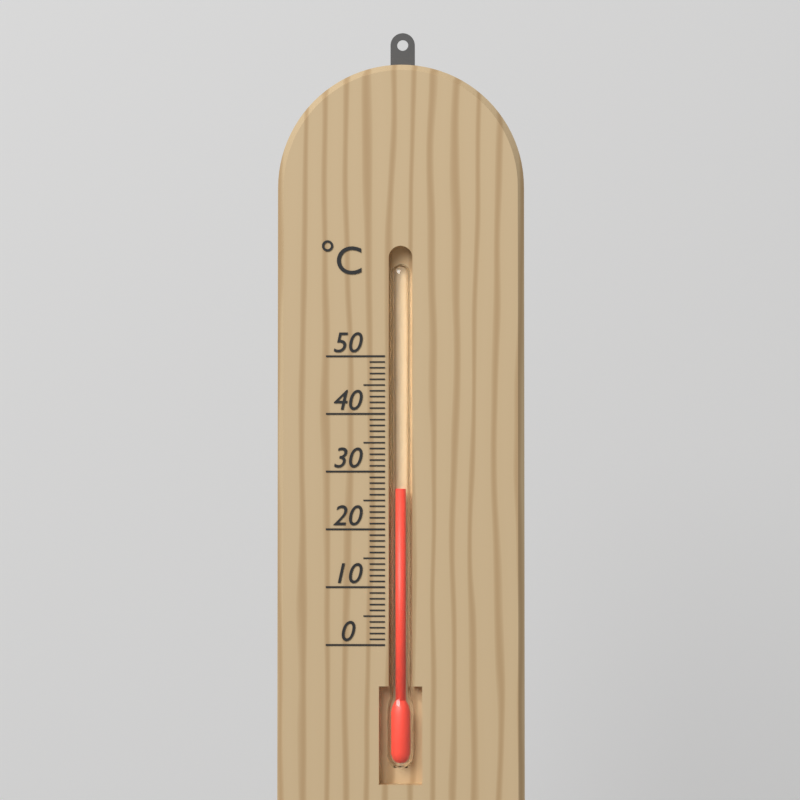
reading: 27 °C
